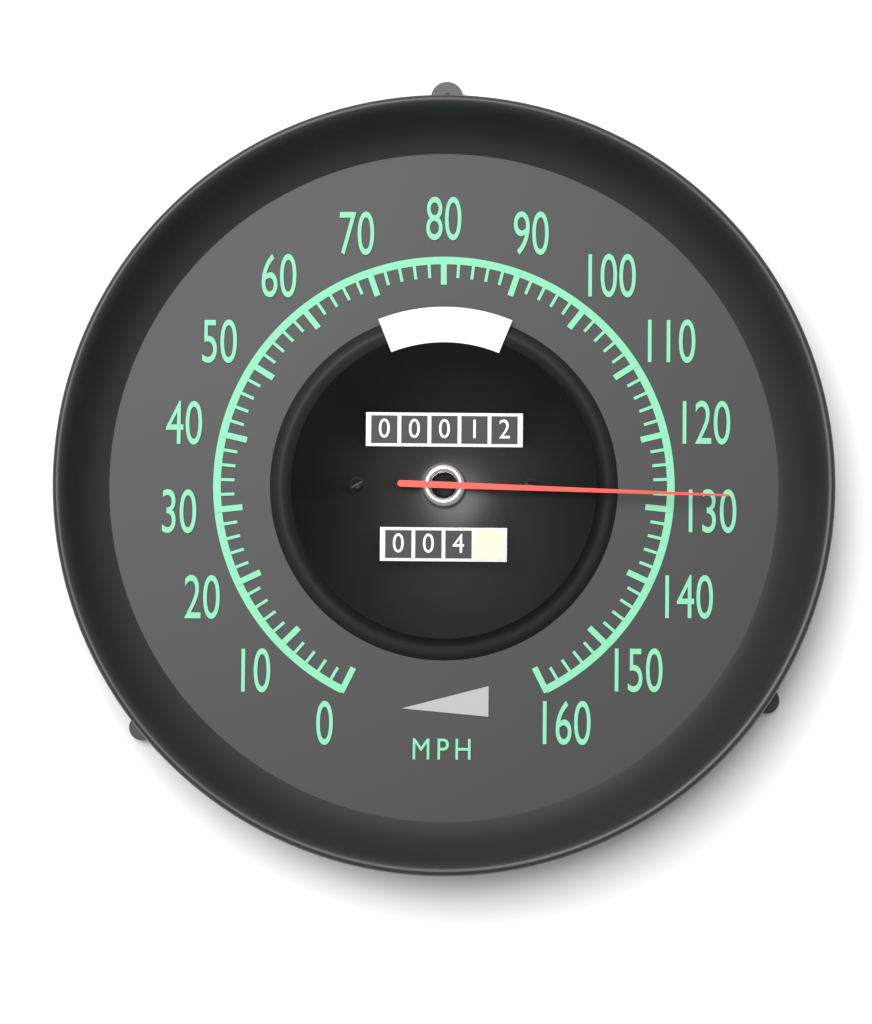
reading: 128 mph
